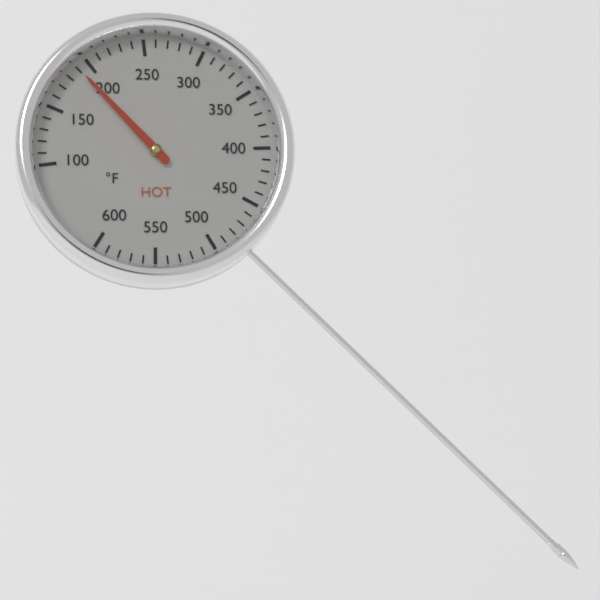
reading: 190 °F
